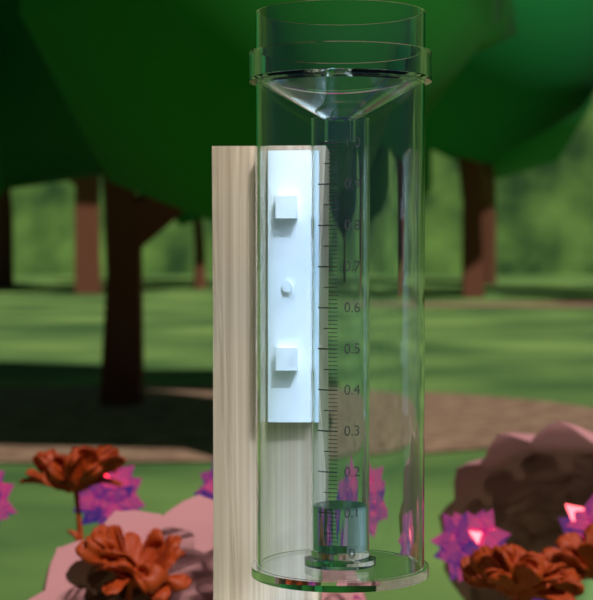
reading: 0.11 (no unit)
